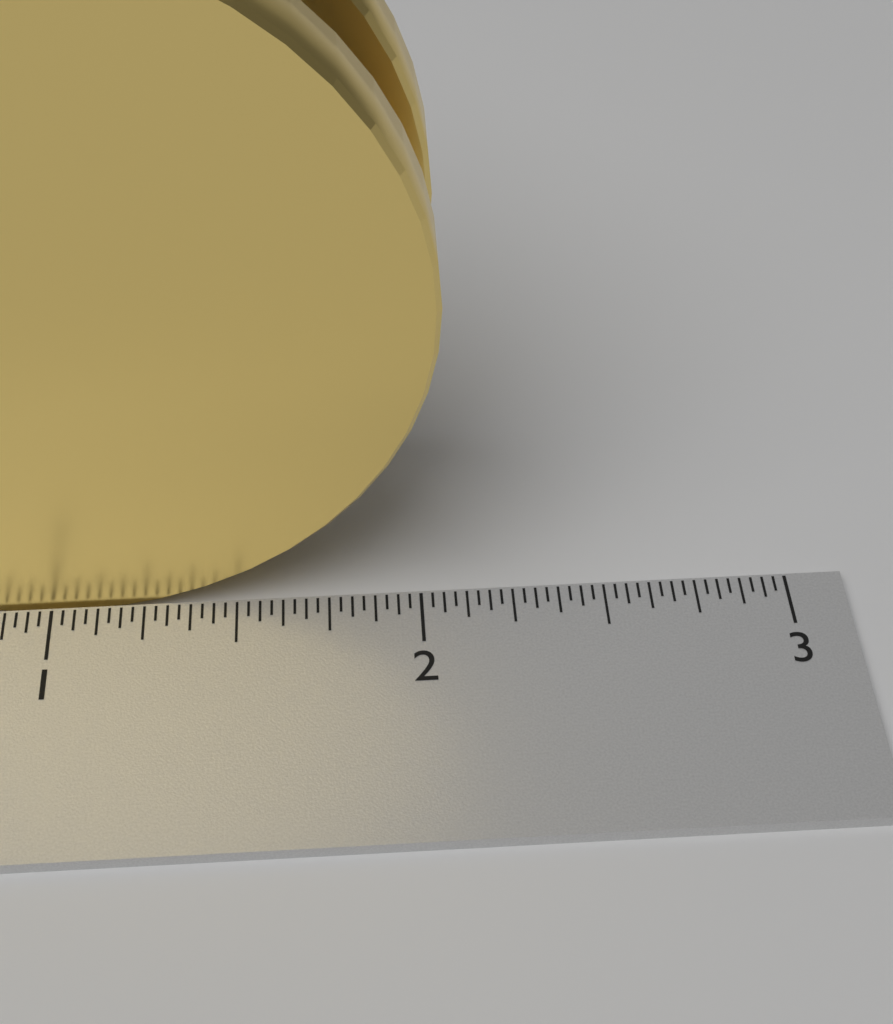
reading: 2.06250 inch
